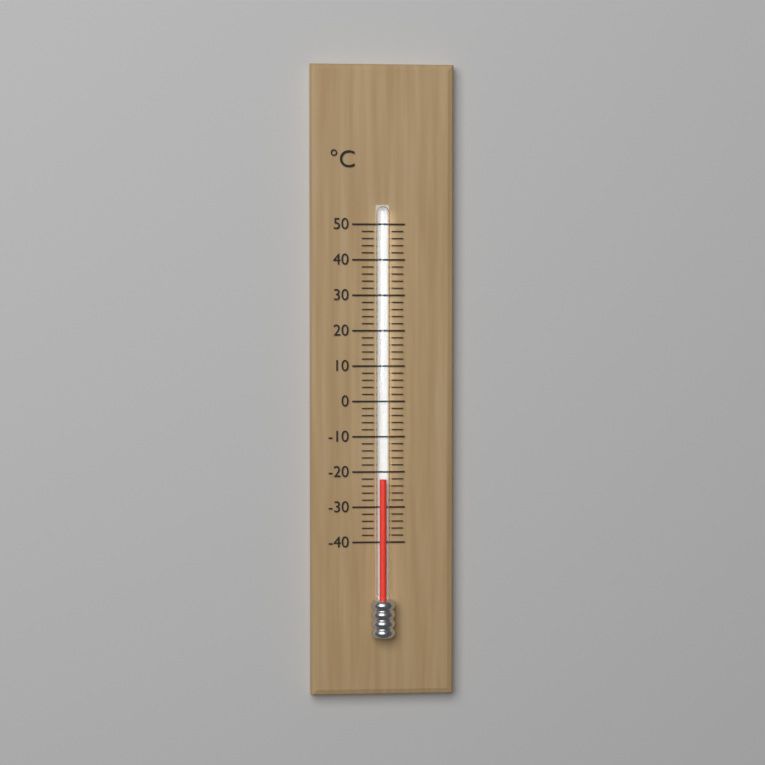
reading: -22 °C
